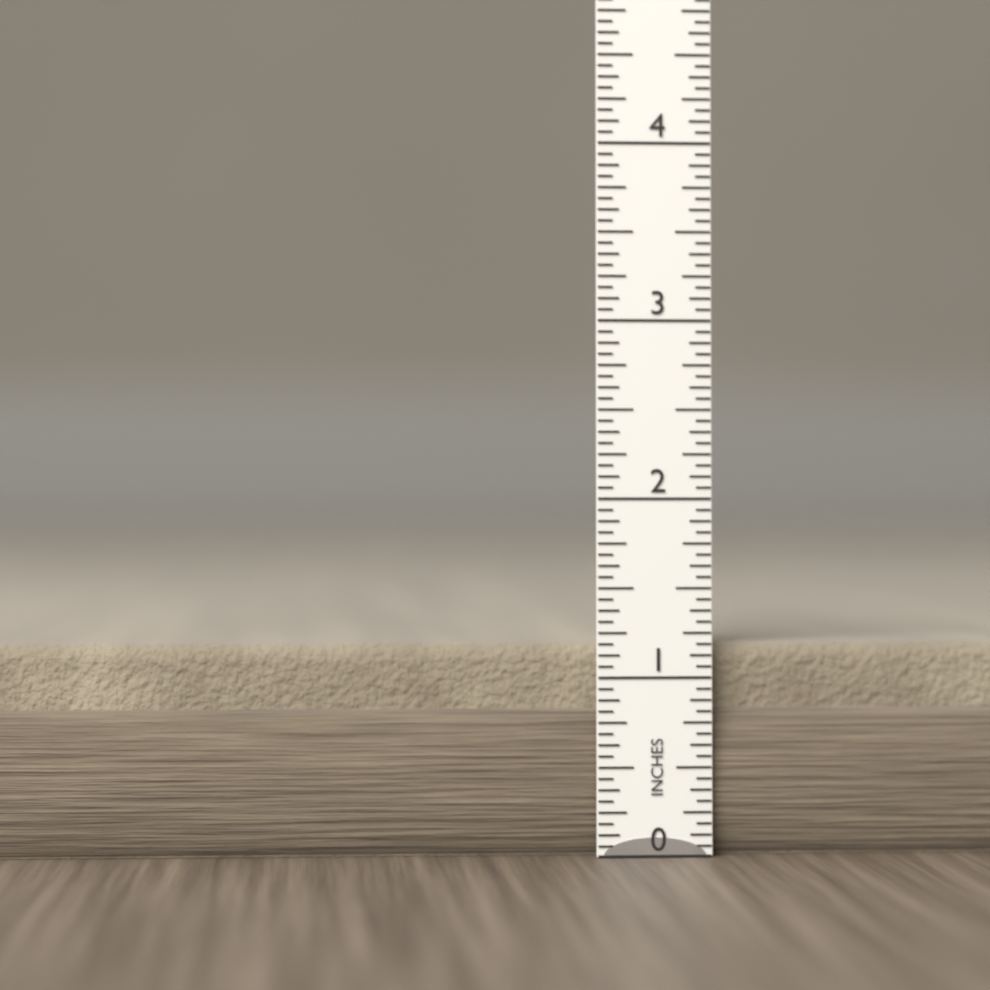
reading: 1.1875 in
